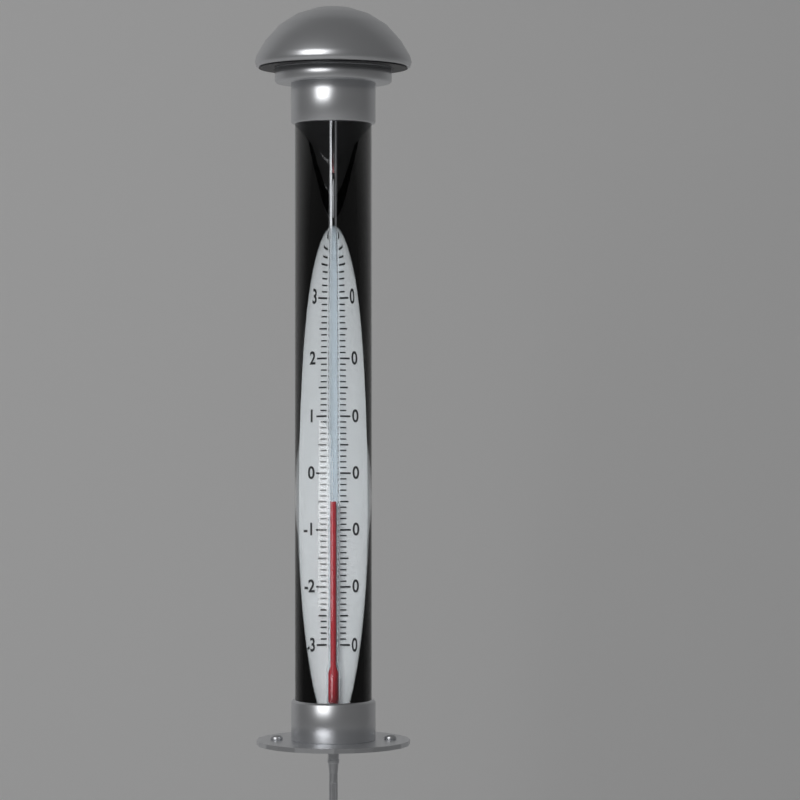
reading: -5 °C
